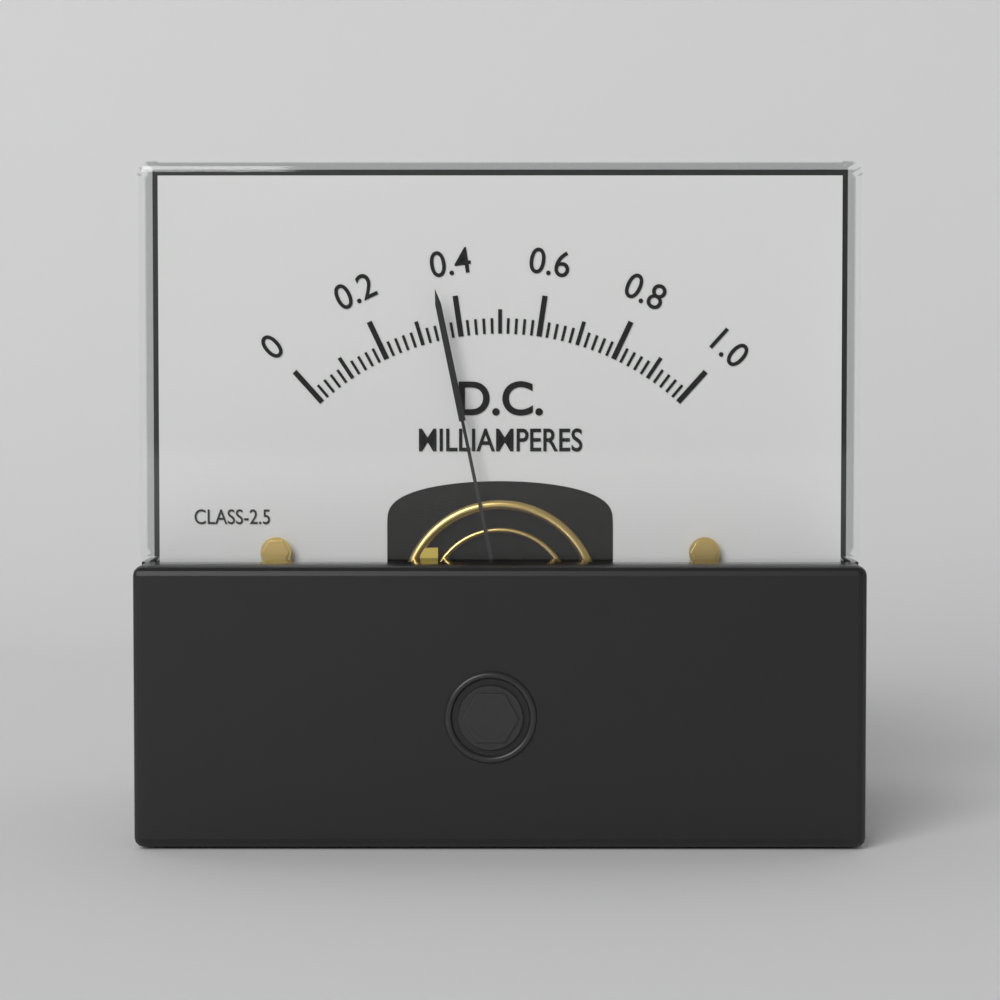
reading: 0.36 mA
